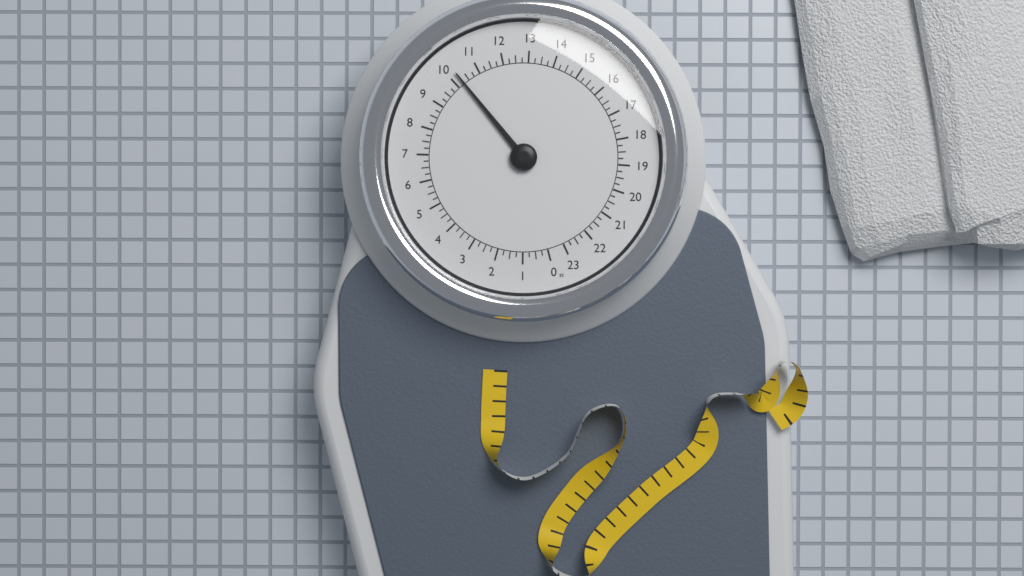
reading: 10.25 st
